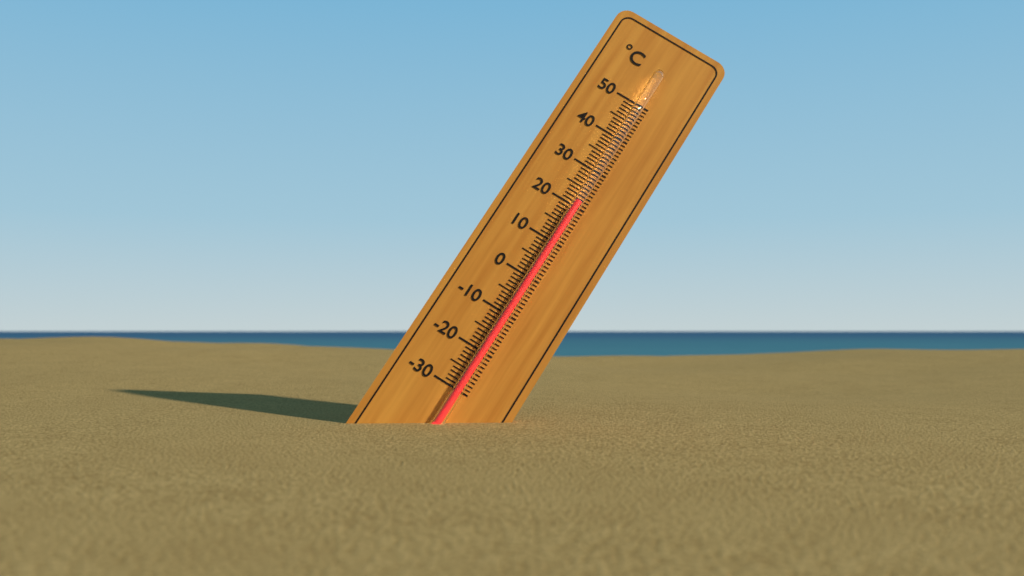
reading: 21 °C
